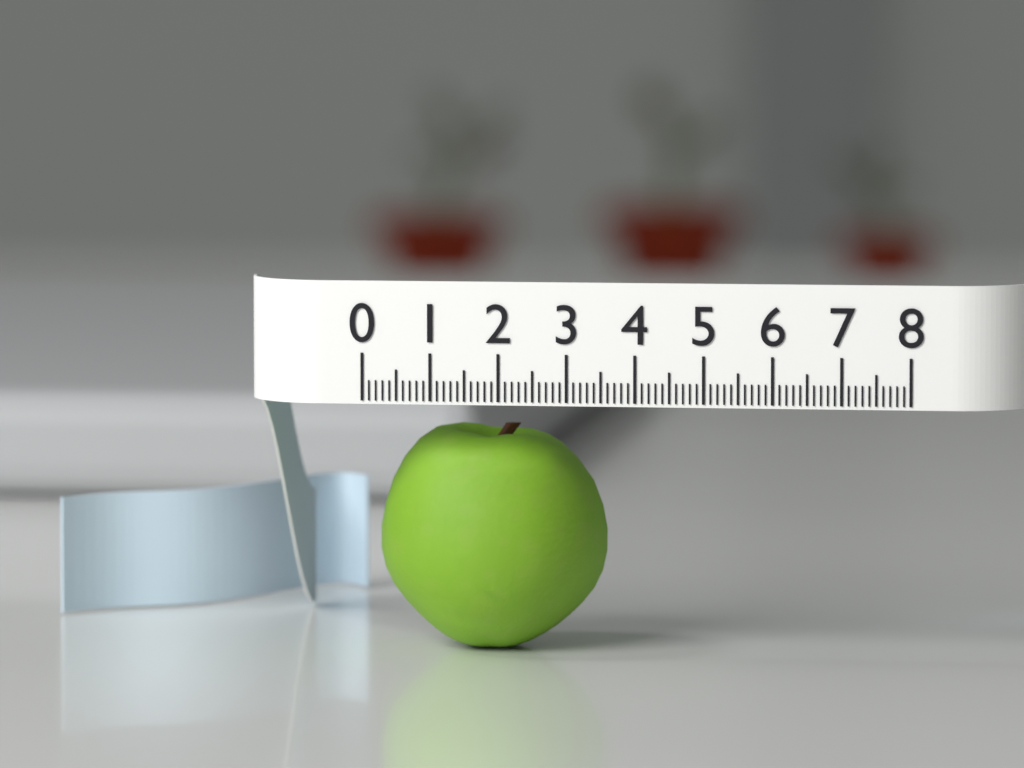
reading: 3.4 (no unit)
